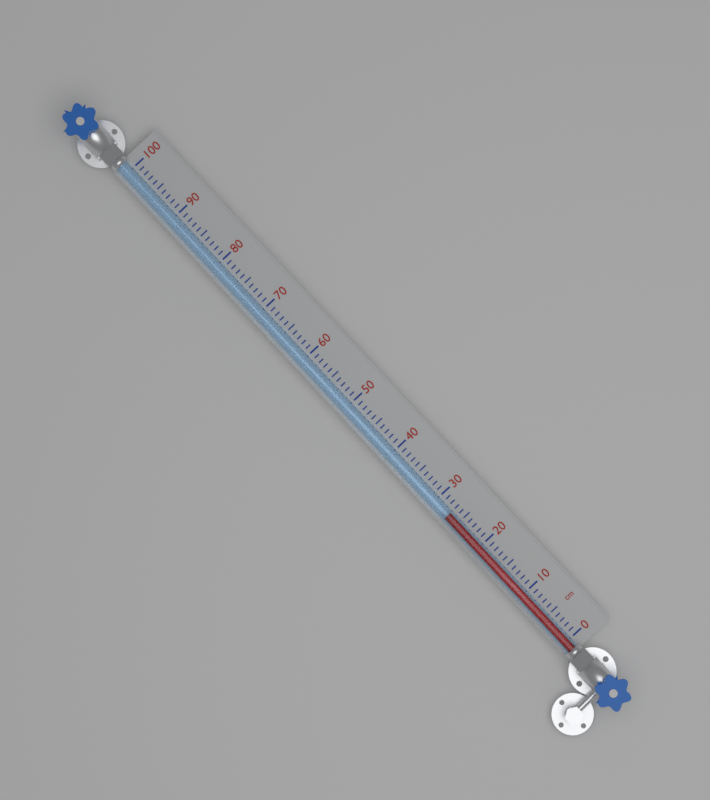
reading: 27 cm
